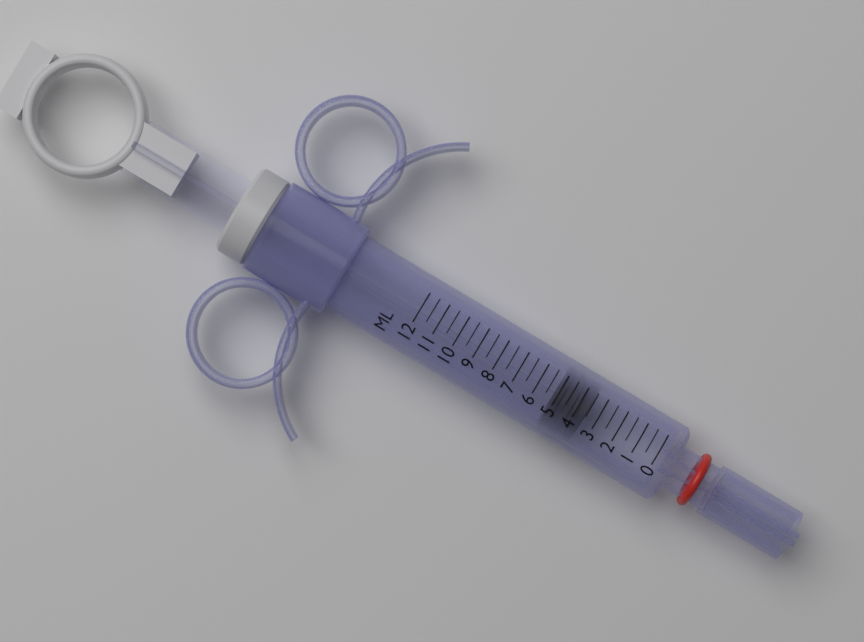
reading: 3.5 ml
